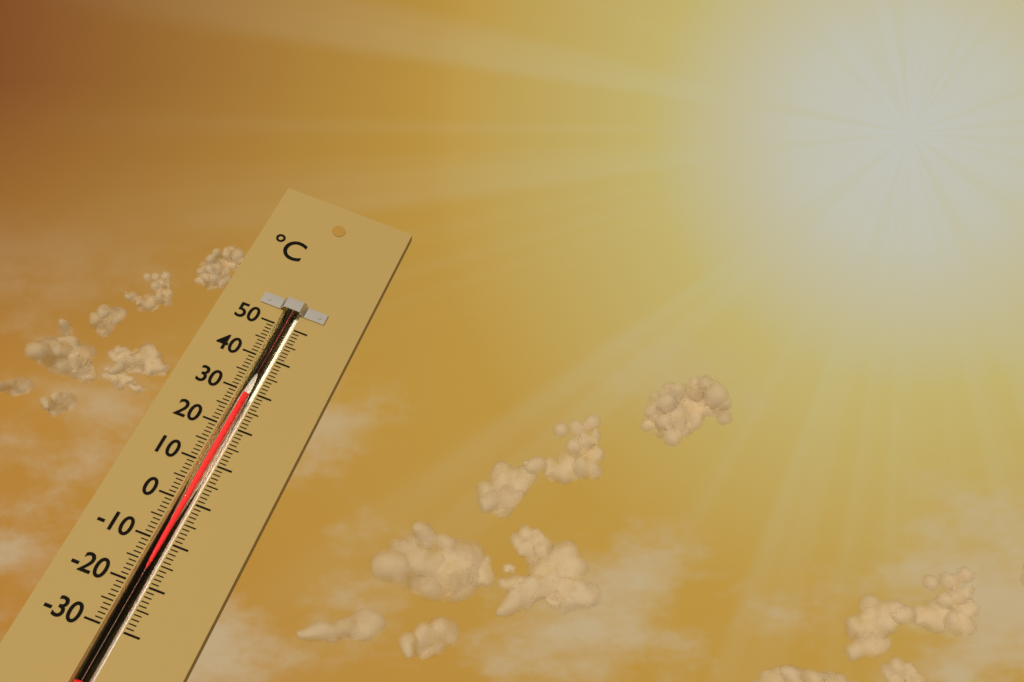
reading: 29 °C
